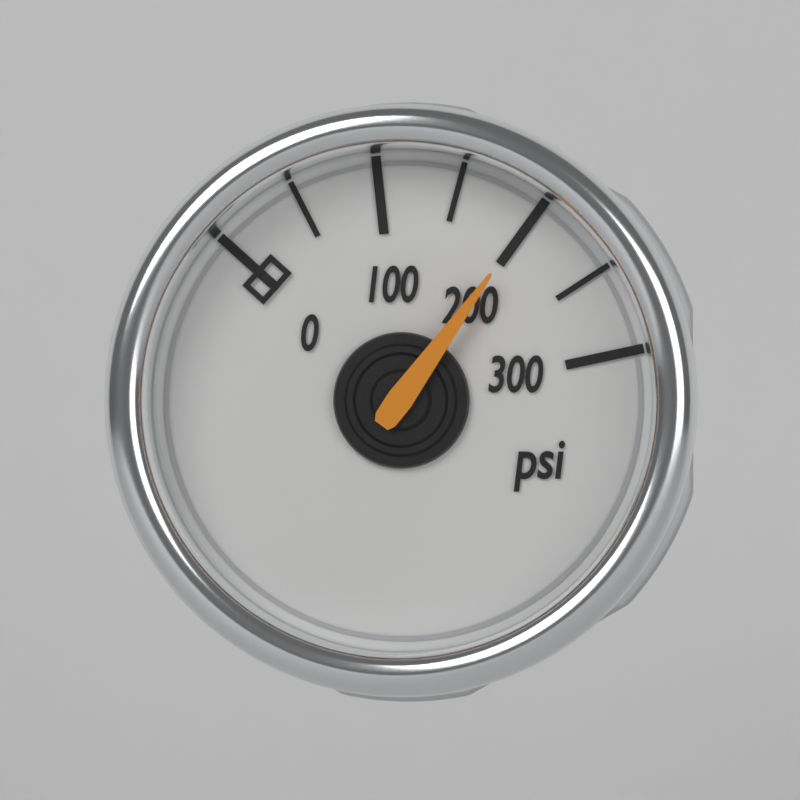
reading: 200 psi
